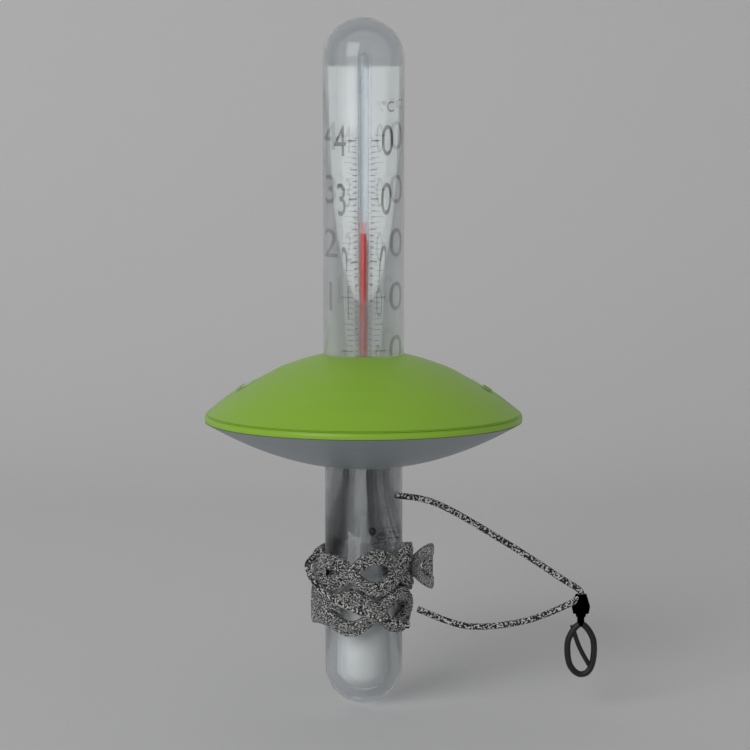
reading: 24 °C
